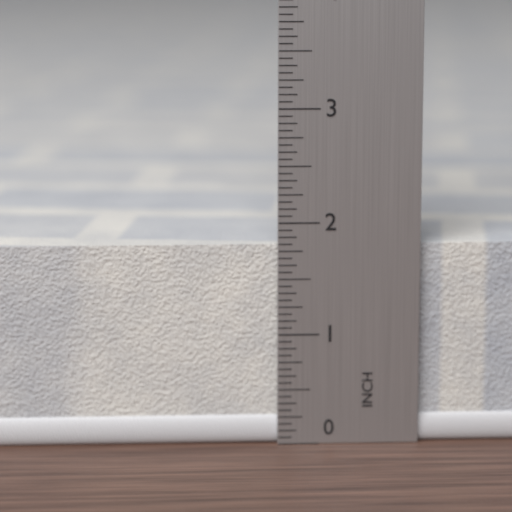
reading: 1.8125 in
